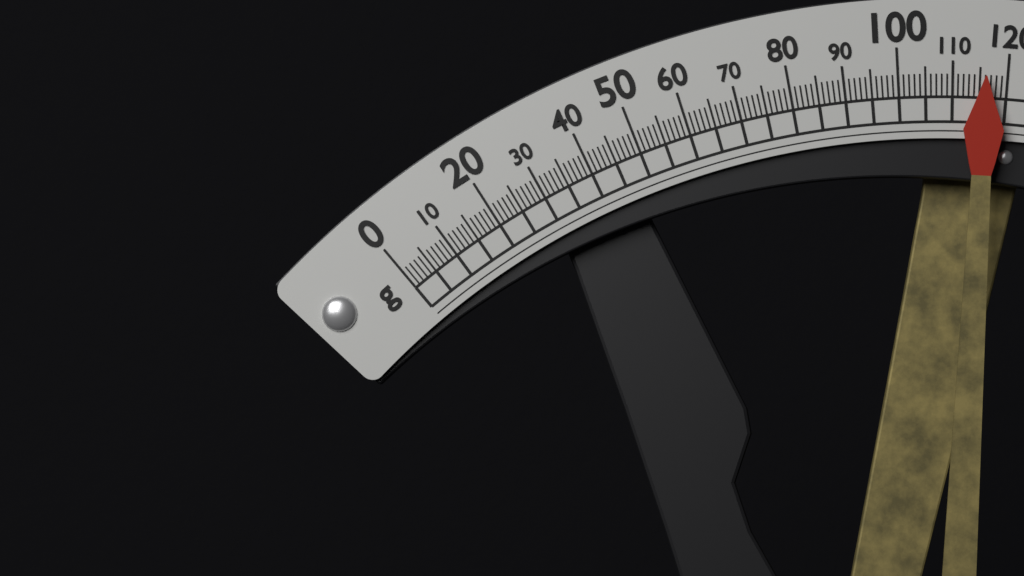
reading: 116 g
